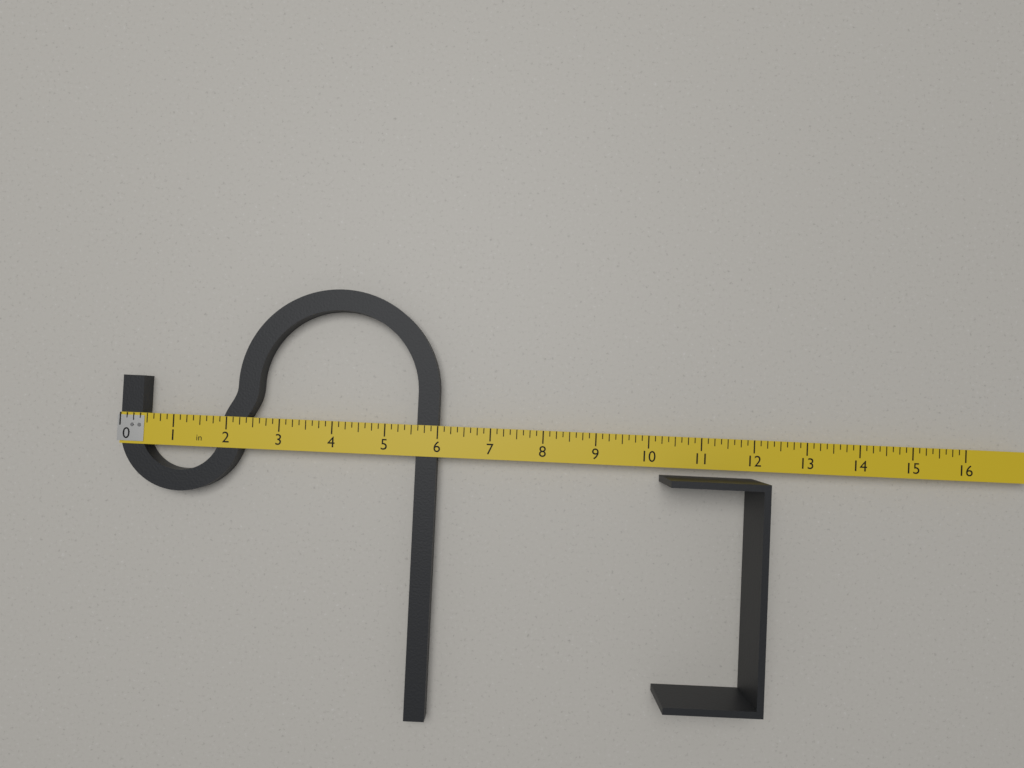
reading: 6.000 in
